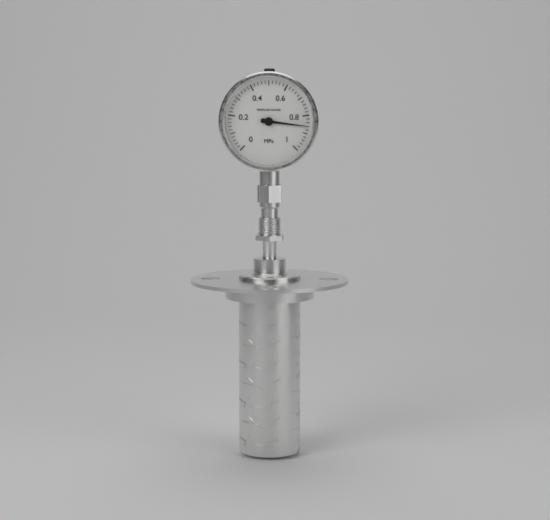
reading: 0.86 MPa
